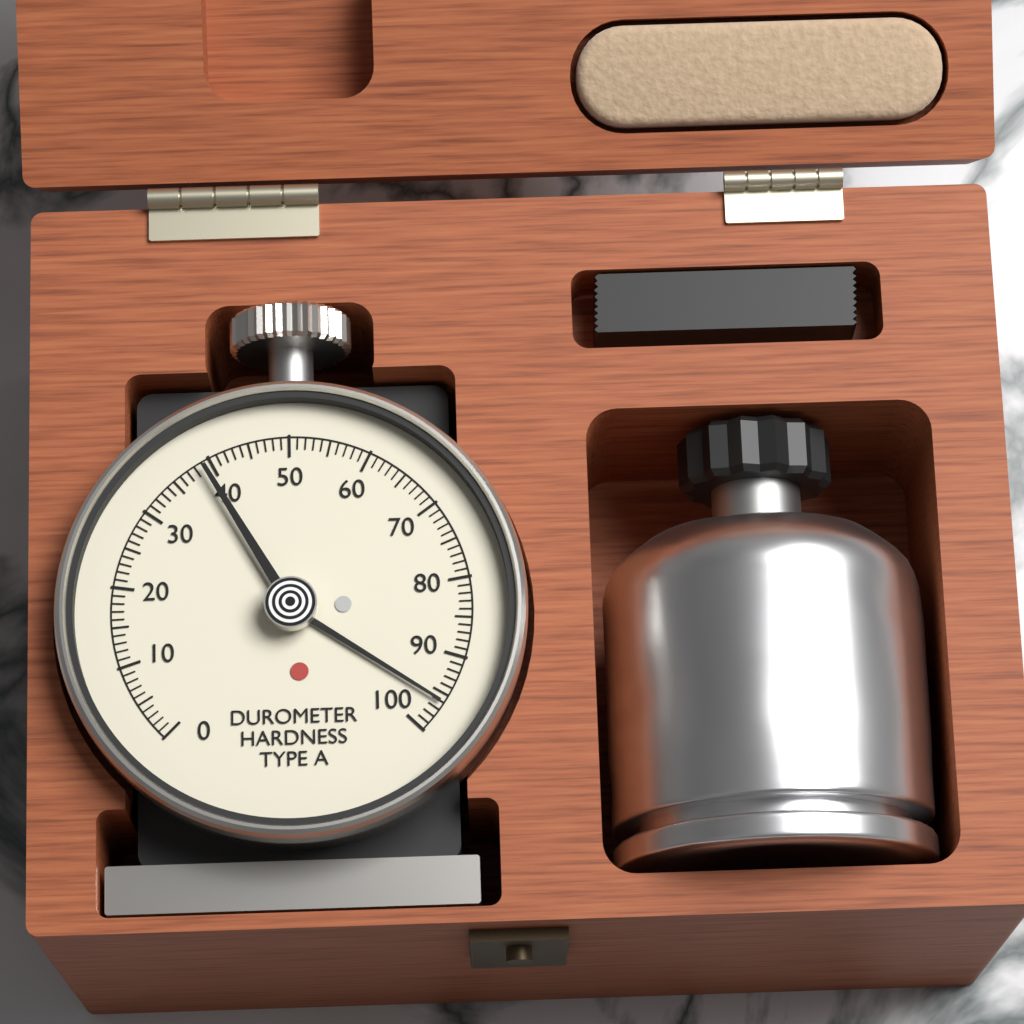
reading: 96 Shore A
